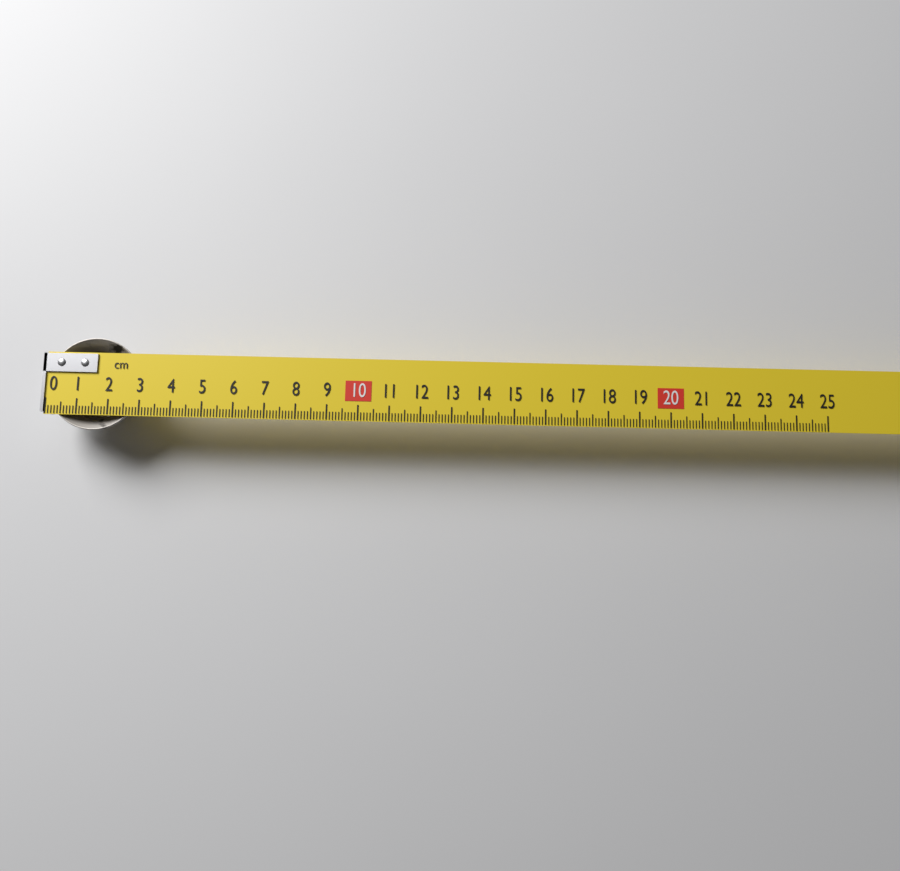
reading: 3.0 cm
